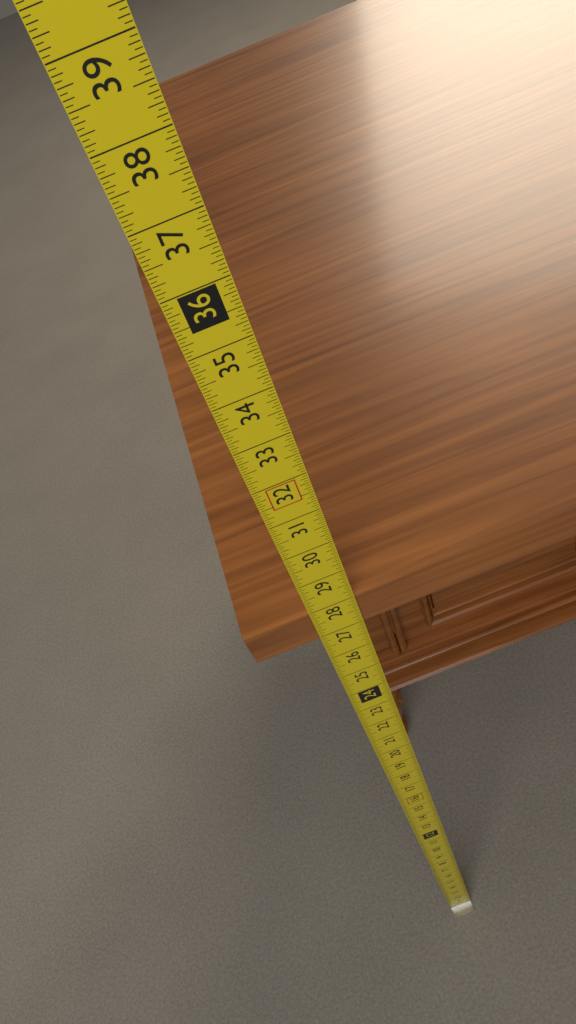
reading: 27.9375 in
